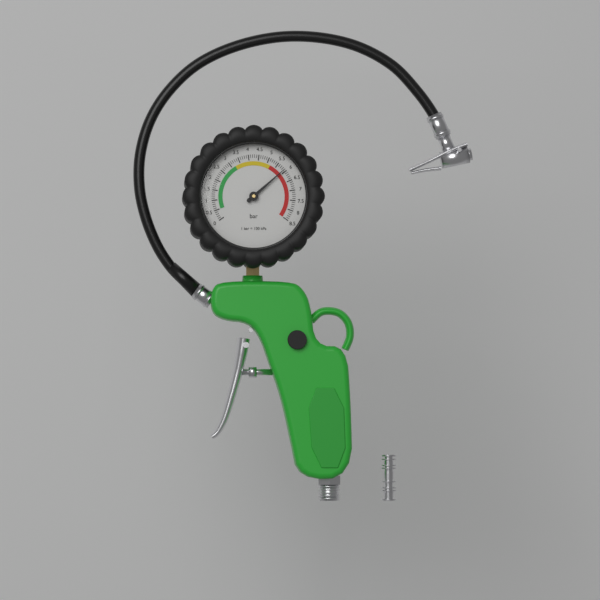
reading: 5.9 bar
